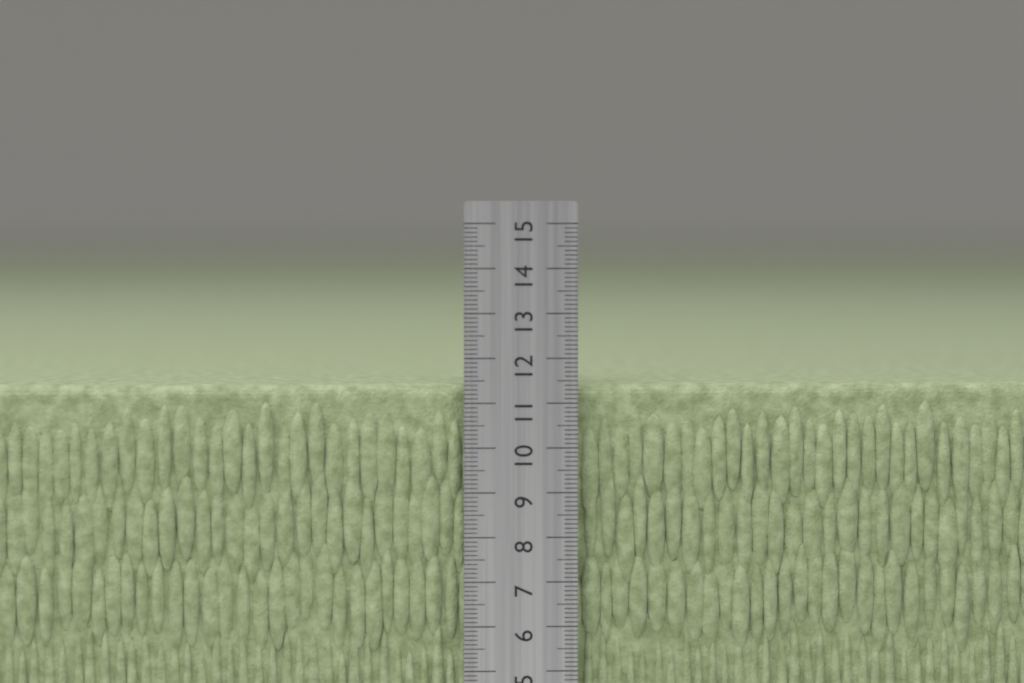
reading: 11.4 cm
